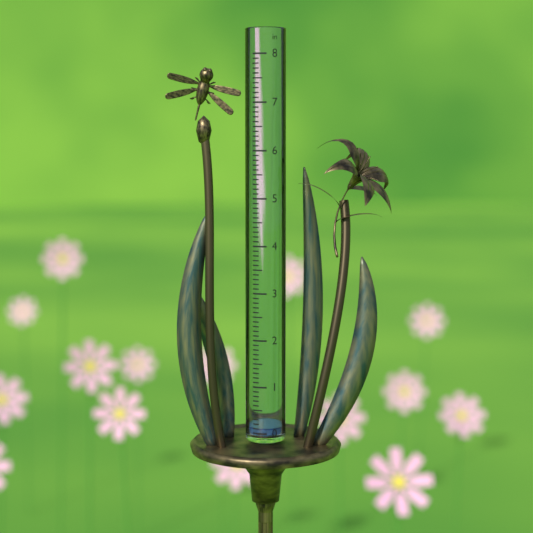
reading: 0.1 in
